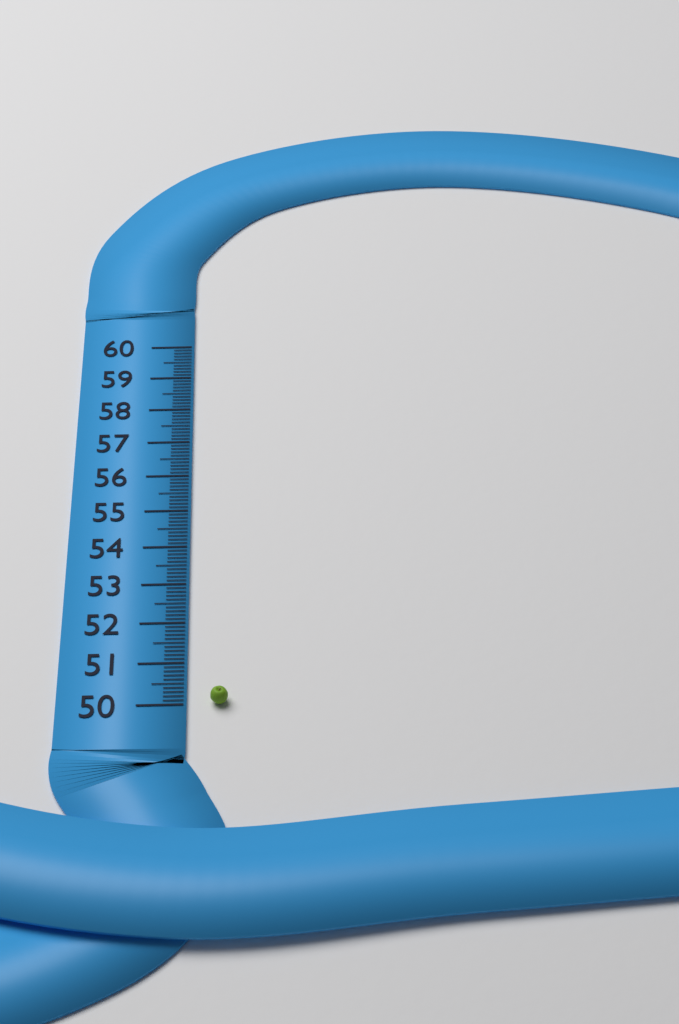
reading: 50.3 (no unit)
